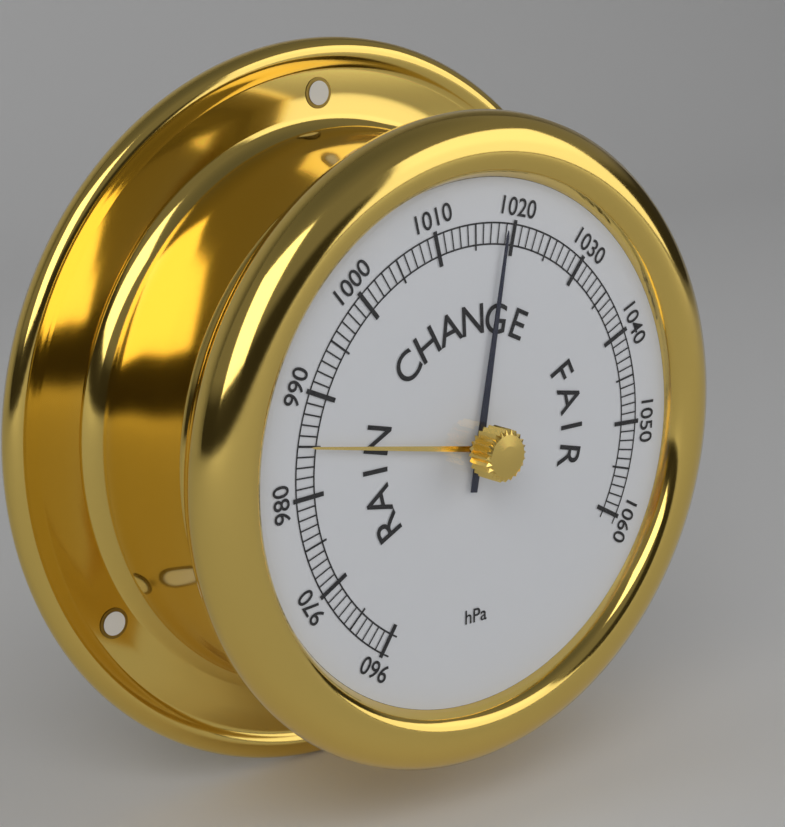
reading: 1019 hPa
